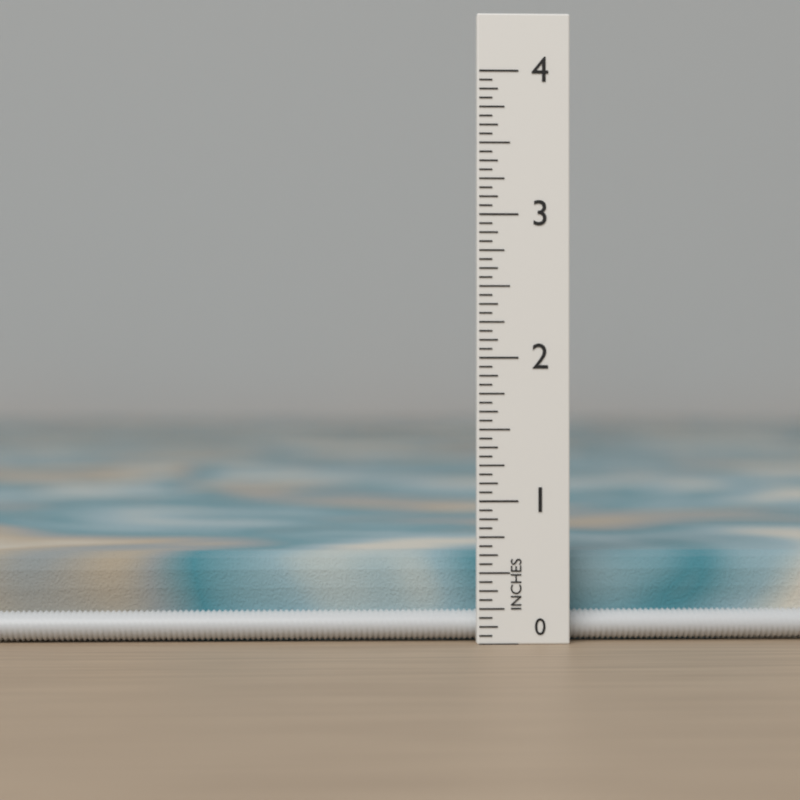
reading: 0.6250 in
